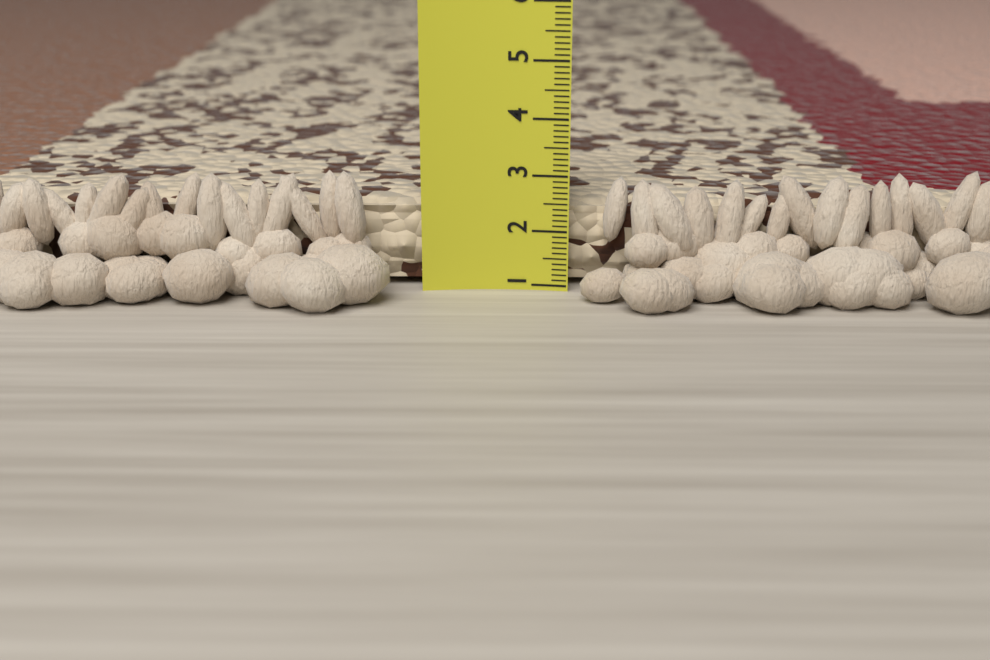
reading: 2.5 (no unit)
